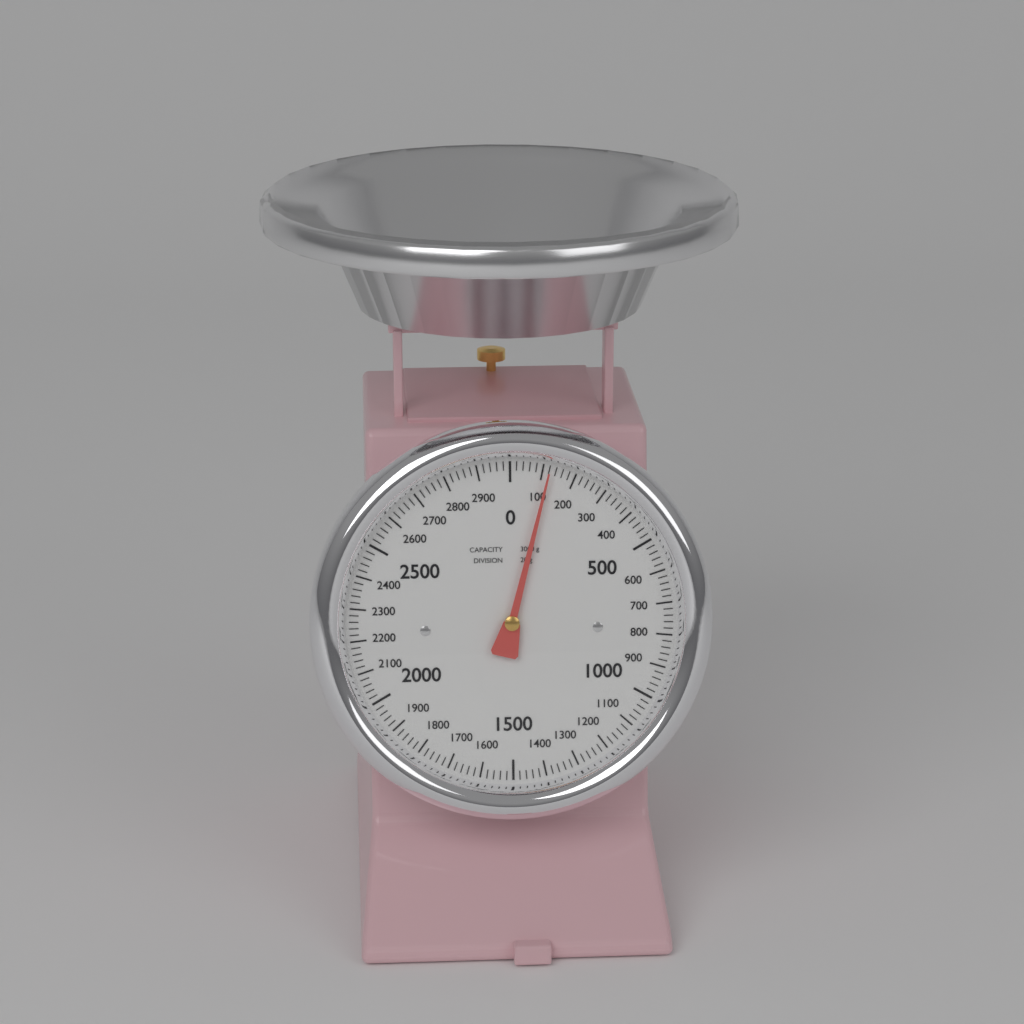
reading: 120 g
